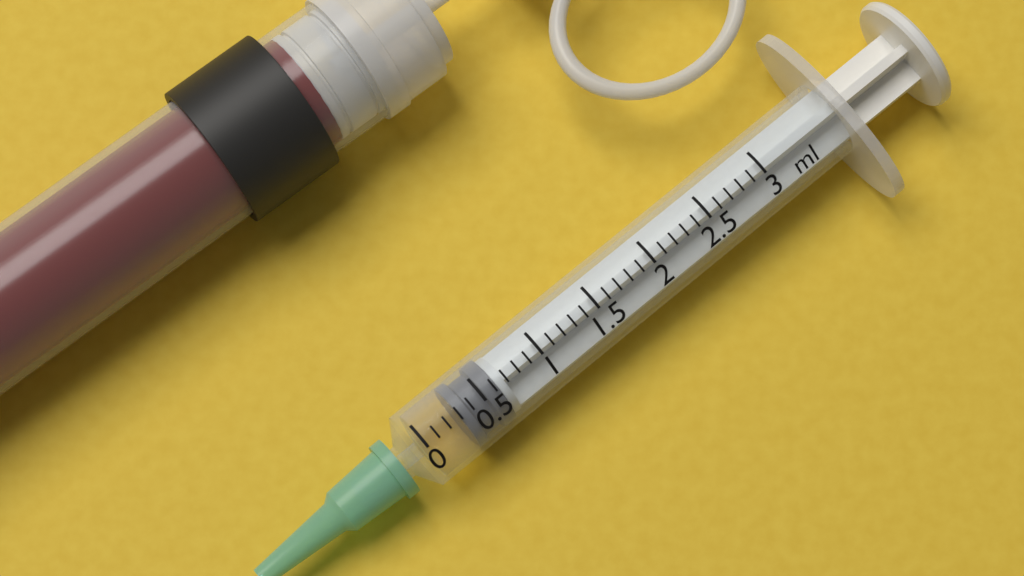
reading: 0.3 ml
